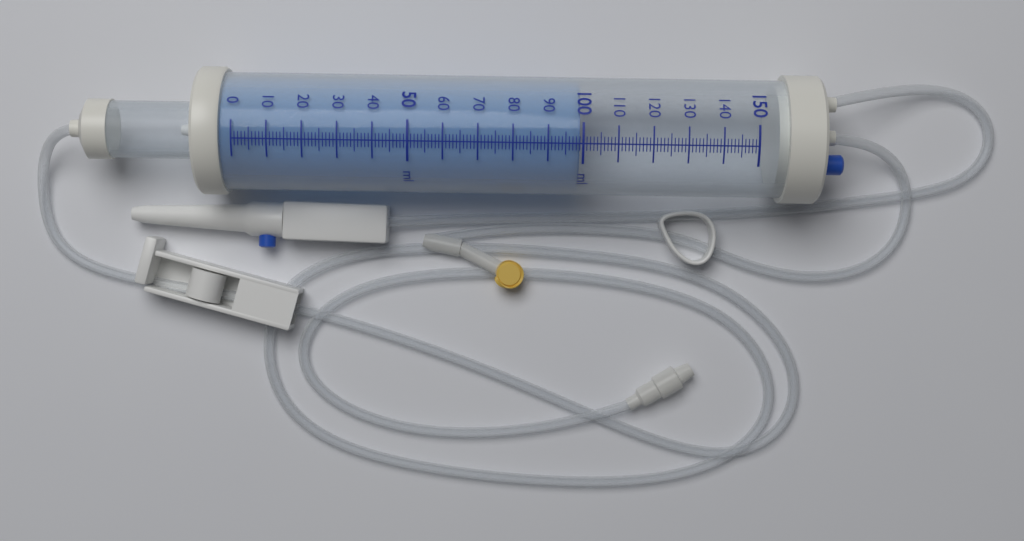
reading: 99 ml
